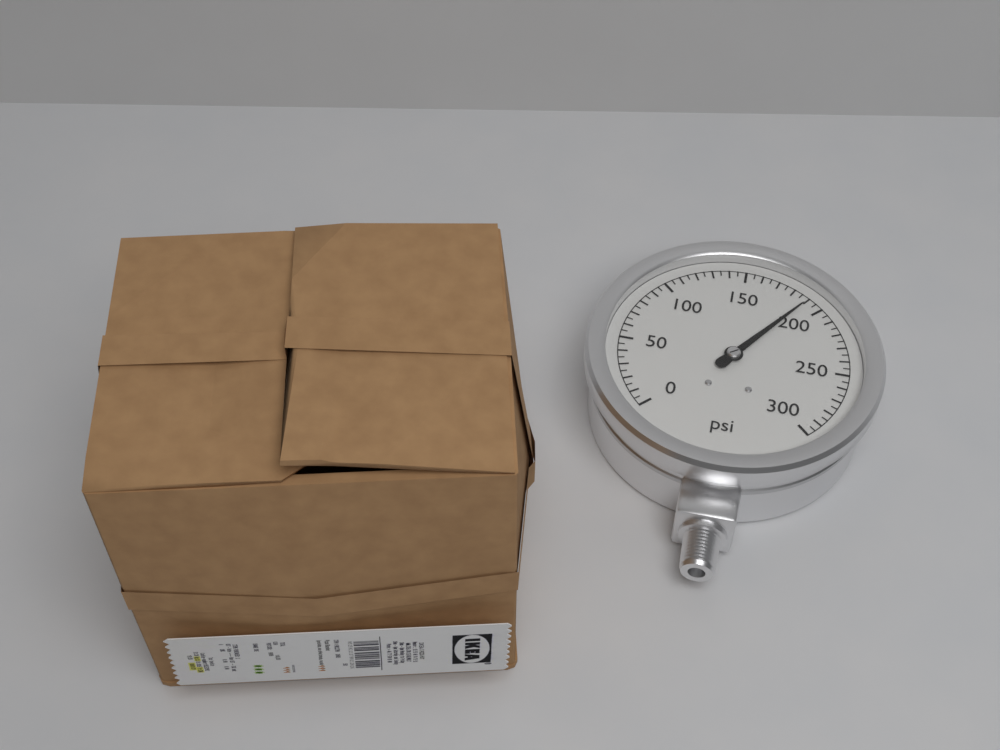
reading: 190 psi
